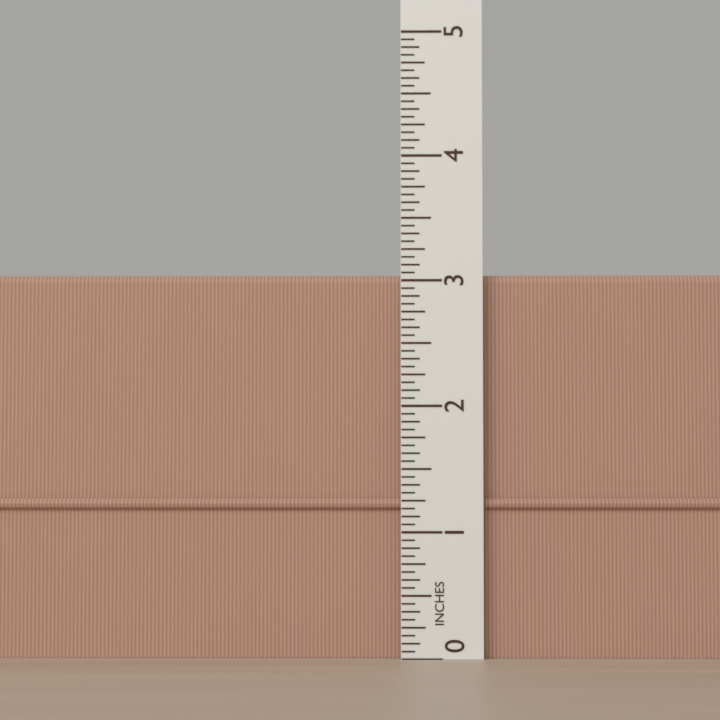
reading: 3.0625 in
